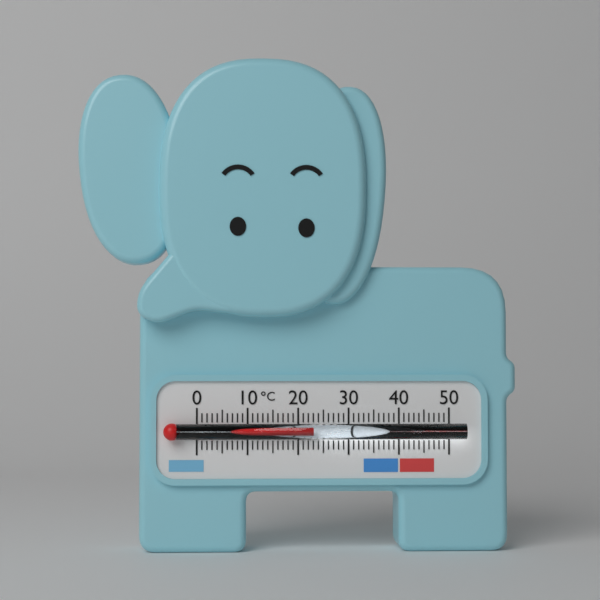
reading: 23 °C
